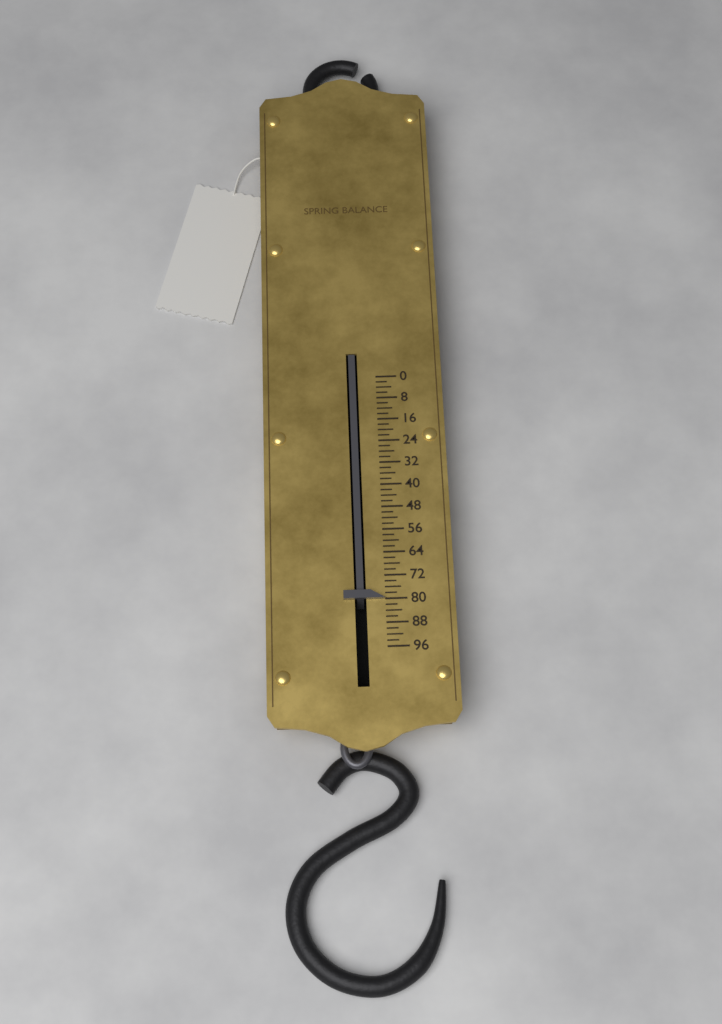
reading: 80 (no unit)
